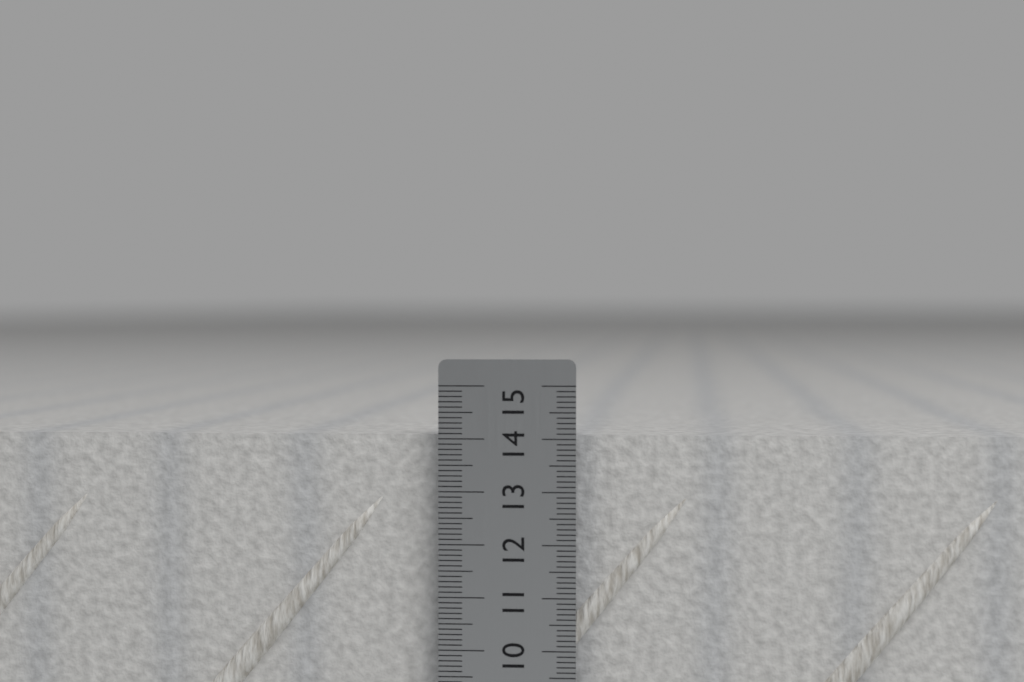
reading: 14.1 cm
